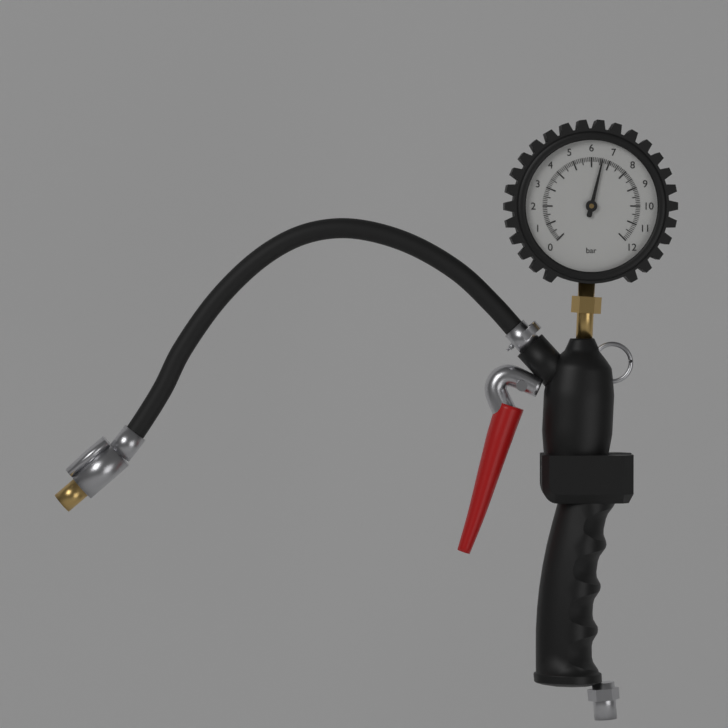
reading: 6.6 bar
